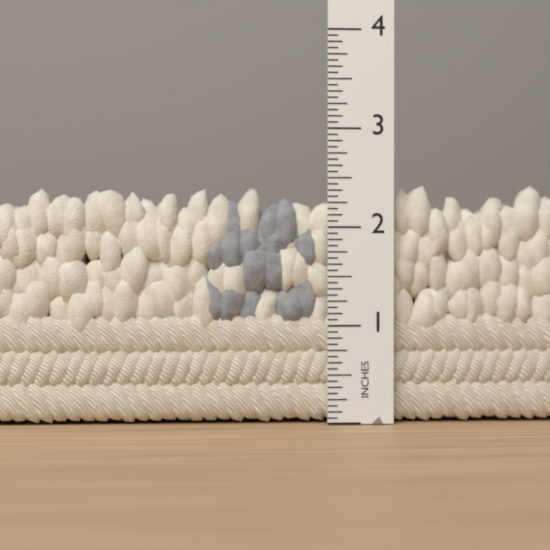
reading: 2.4375 in
